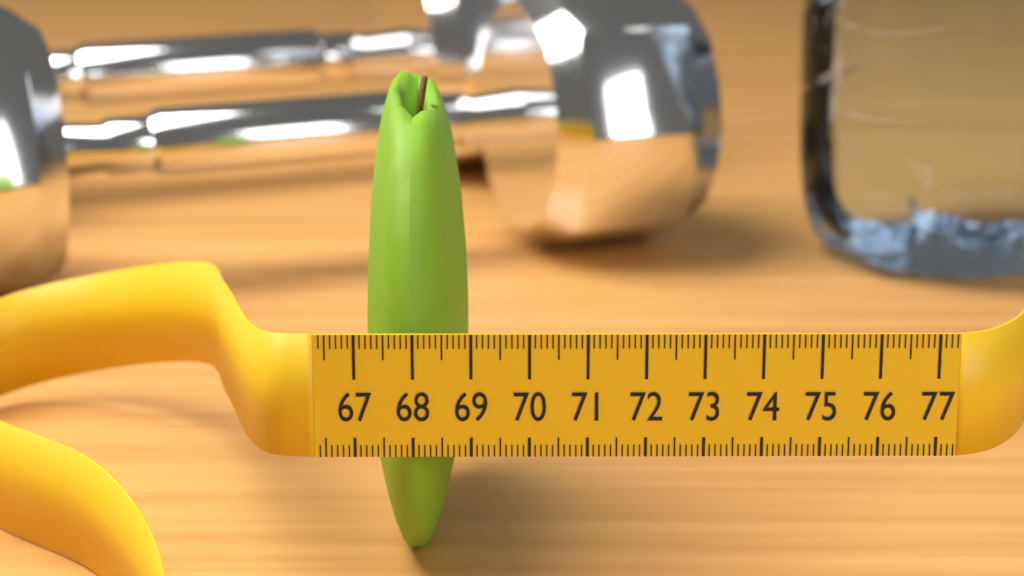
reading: 68.9 (no unit)
